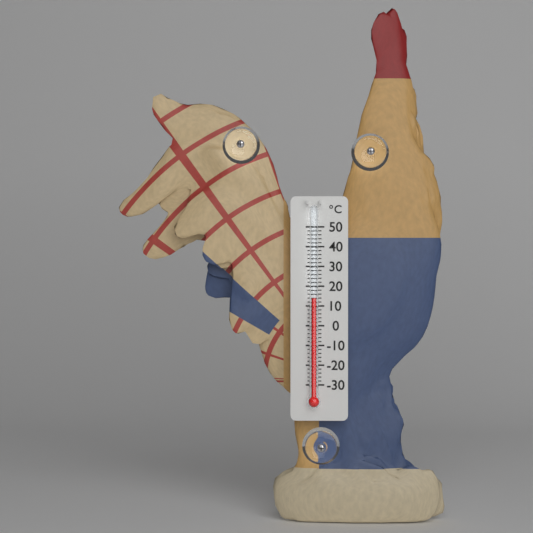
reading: 14 °C
